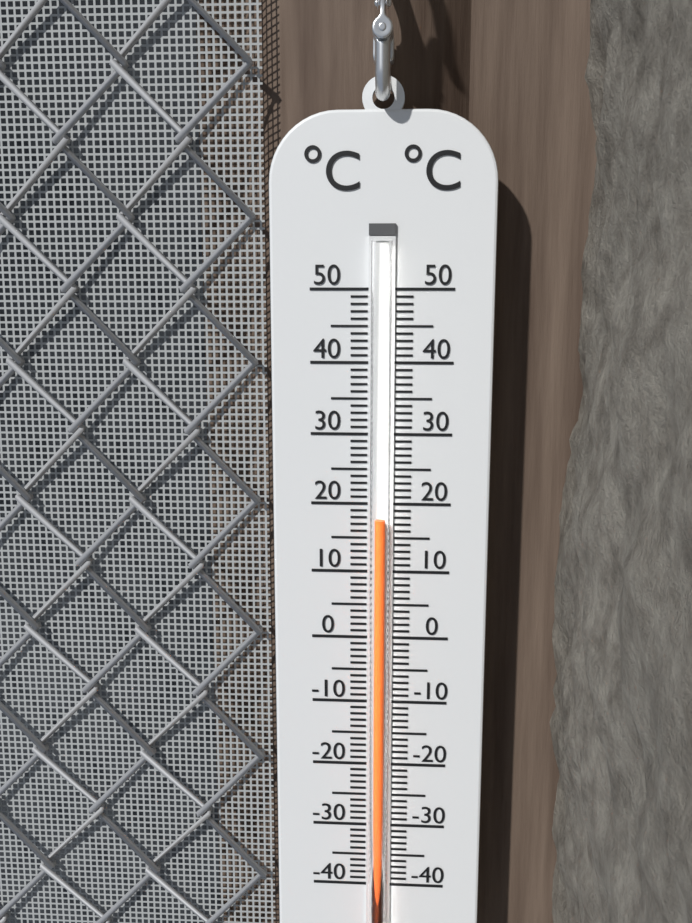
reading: 18 °C
